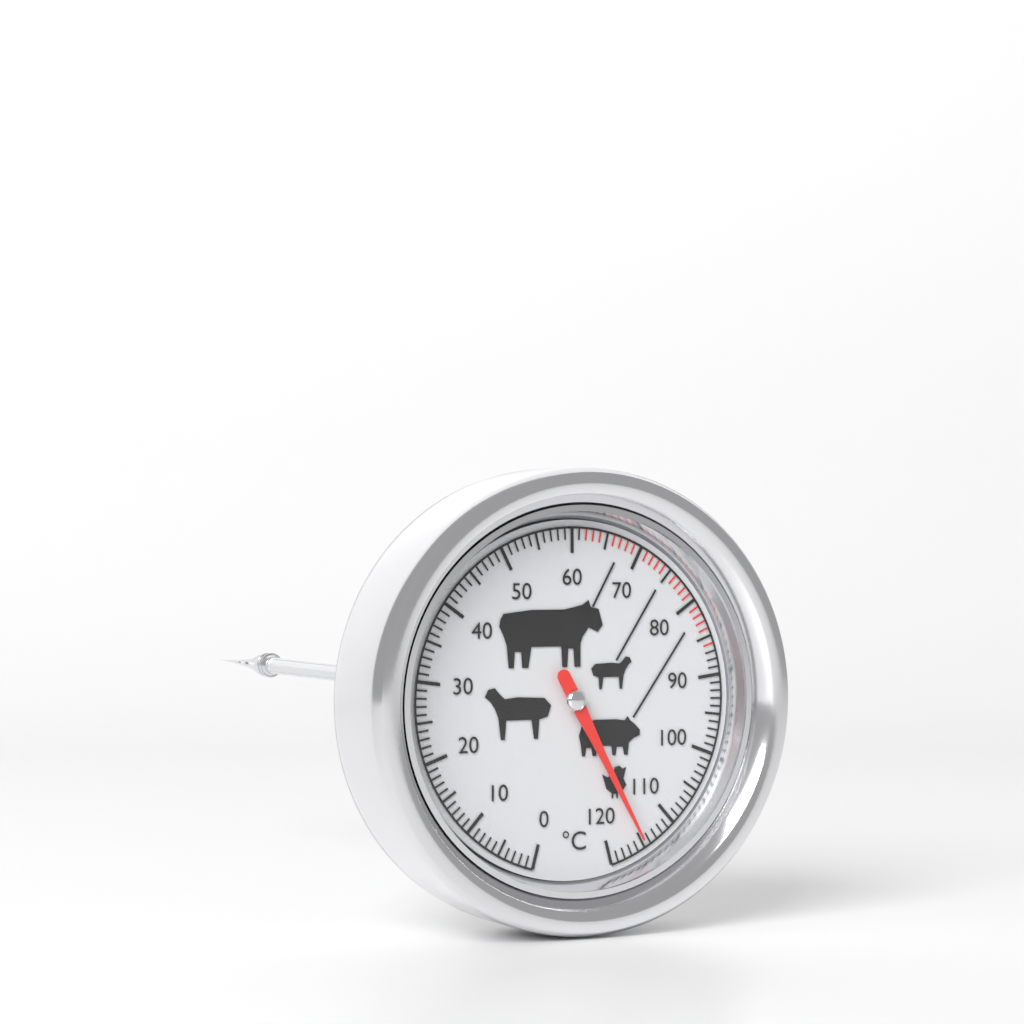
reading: 115 °C
